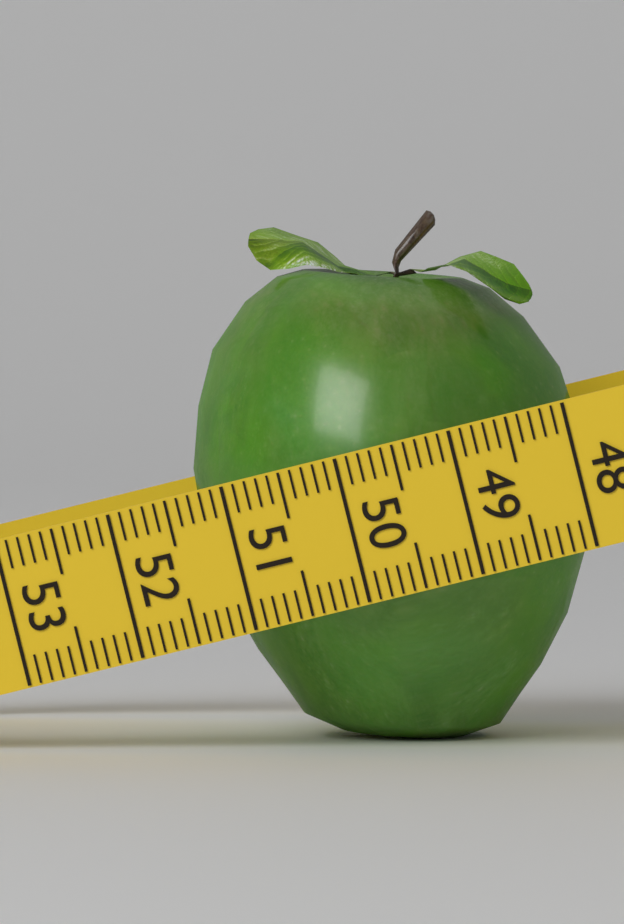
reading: 51.4 (no unit)
